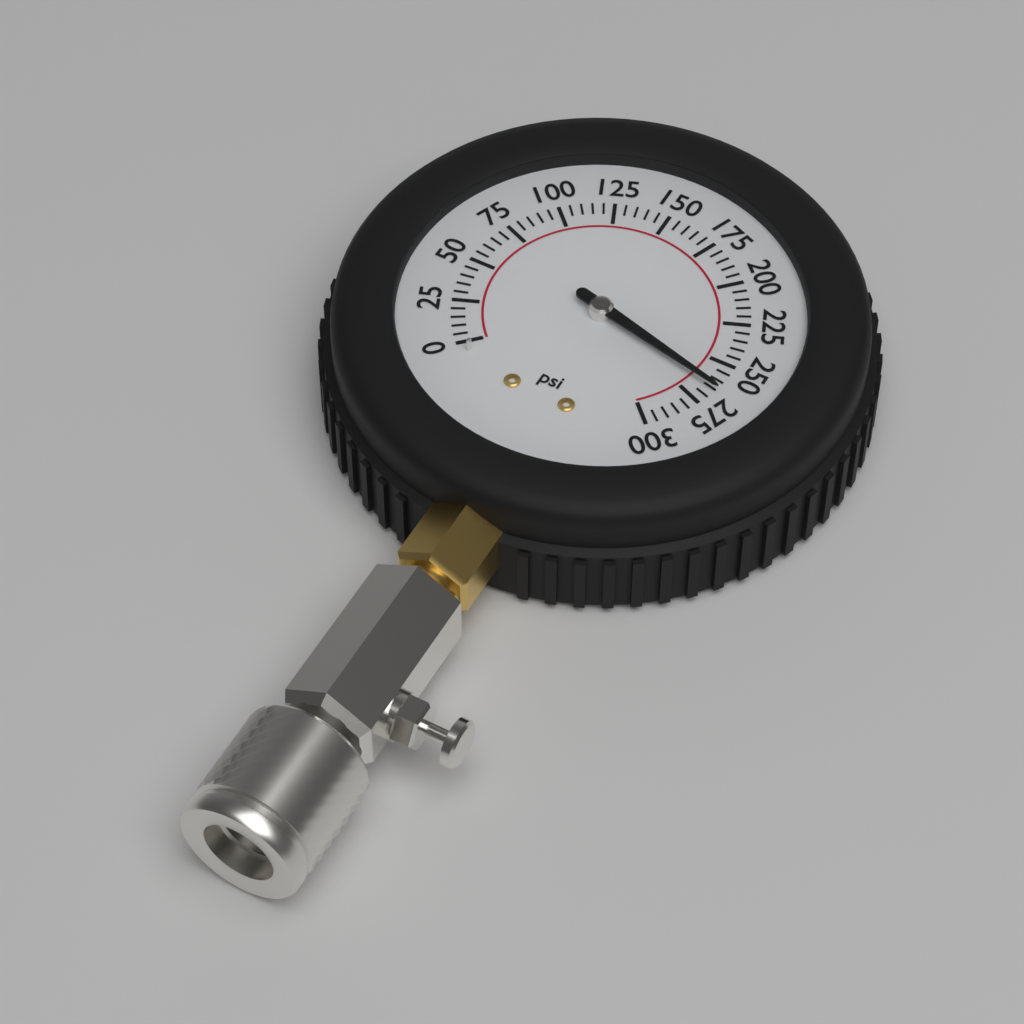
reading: 265 psi
